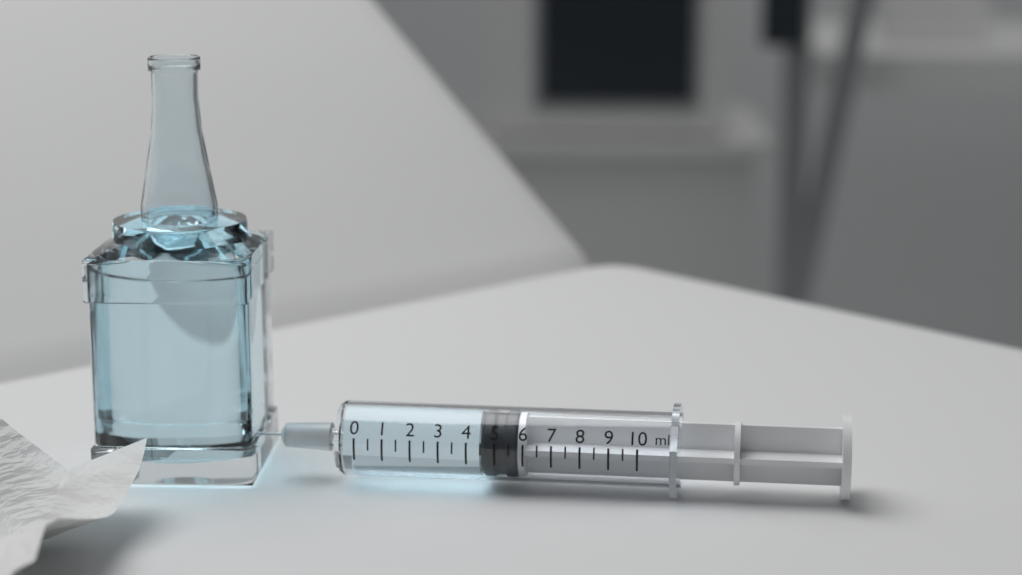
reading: 4.5 ml
